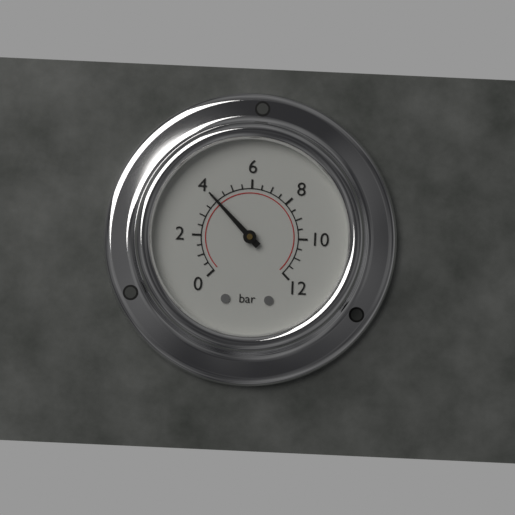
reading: 4.0 bar
